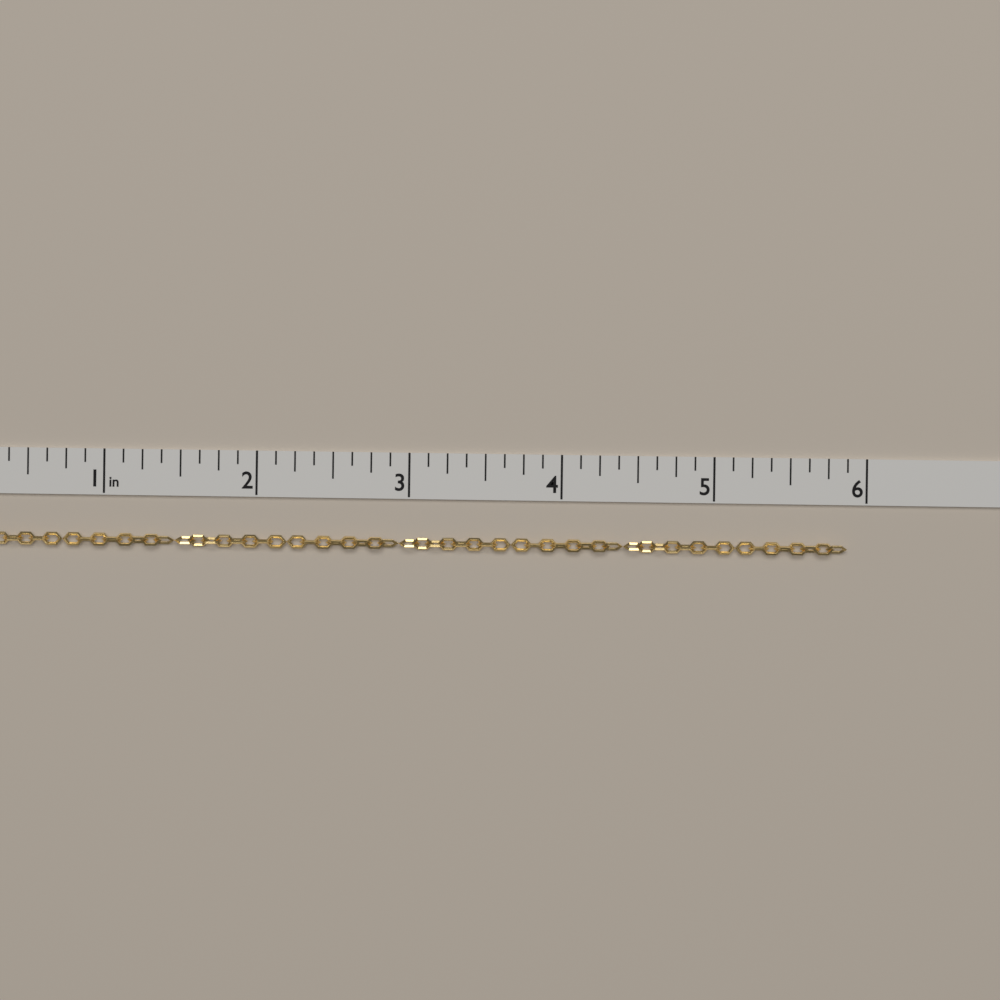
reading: 5.875 in
